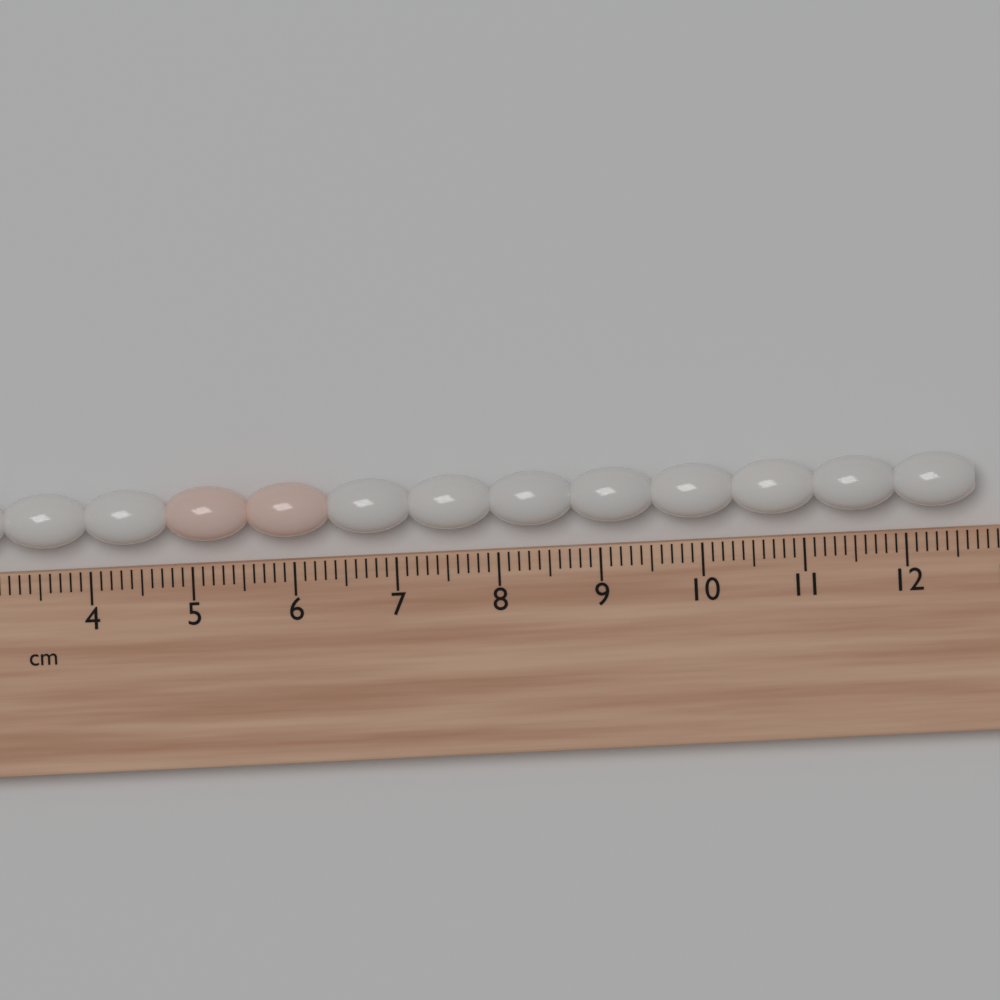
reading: 12.7 cm
